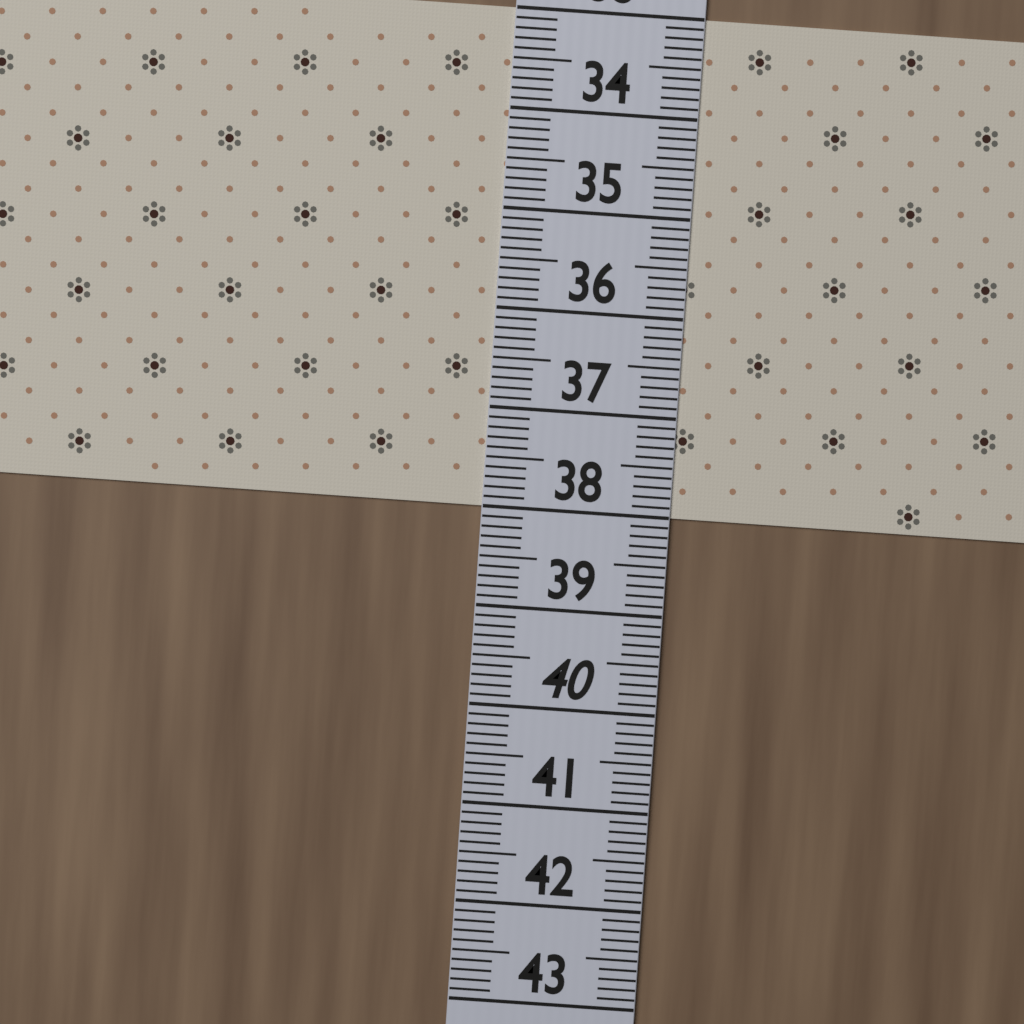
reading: 38.0 (no unit)
